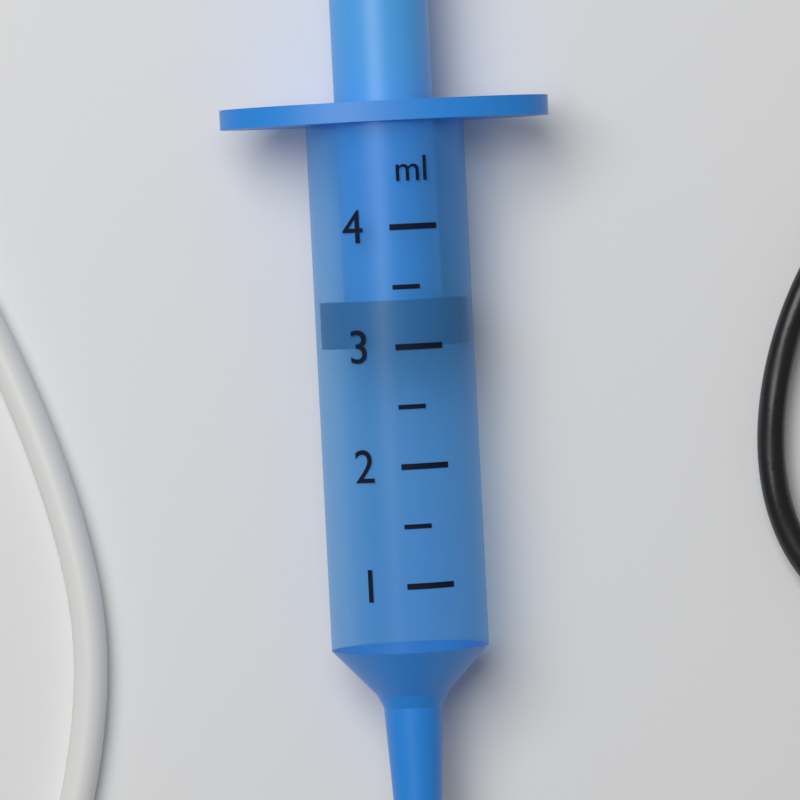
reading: 3.0 ml
